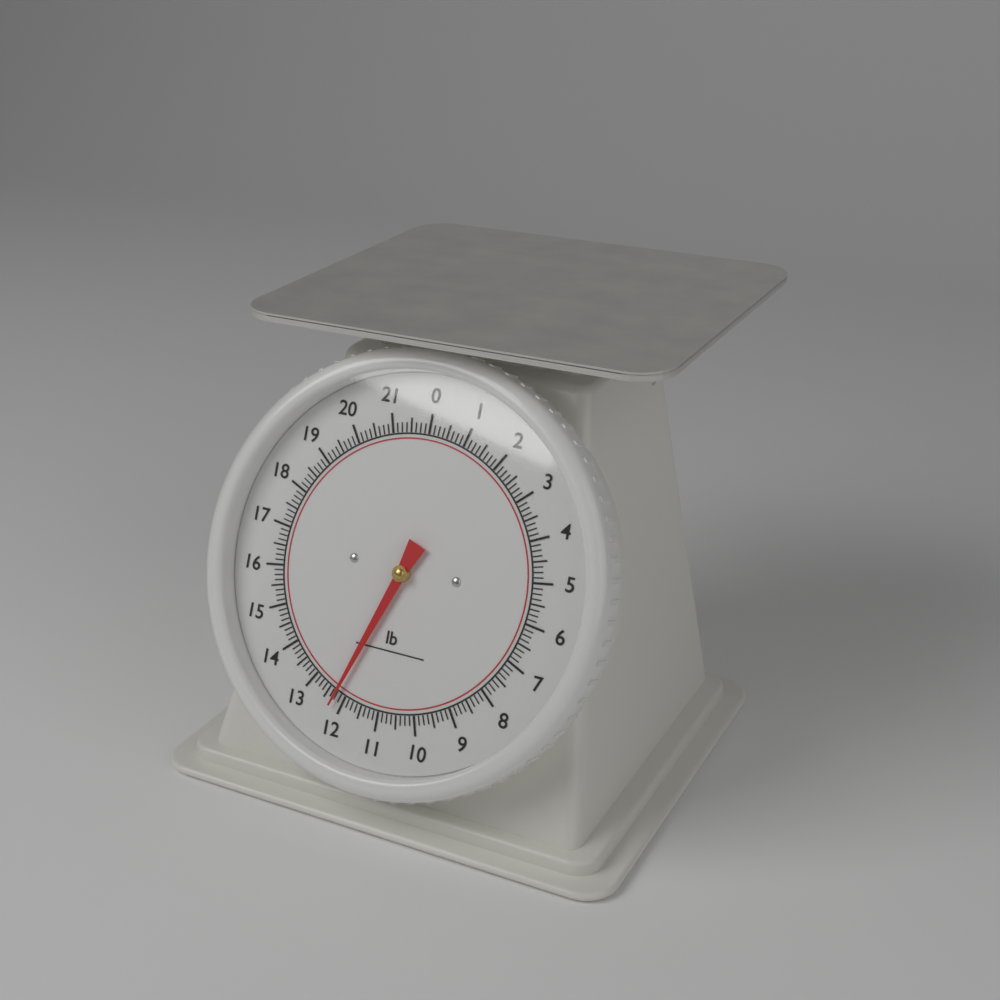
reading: 12.250 lb
